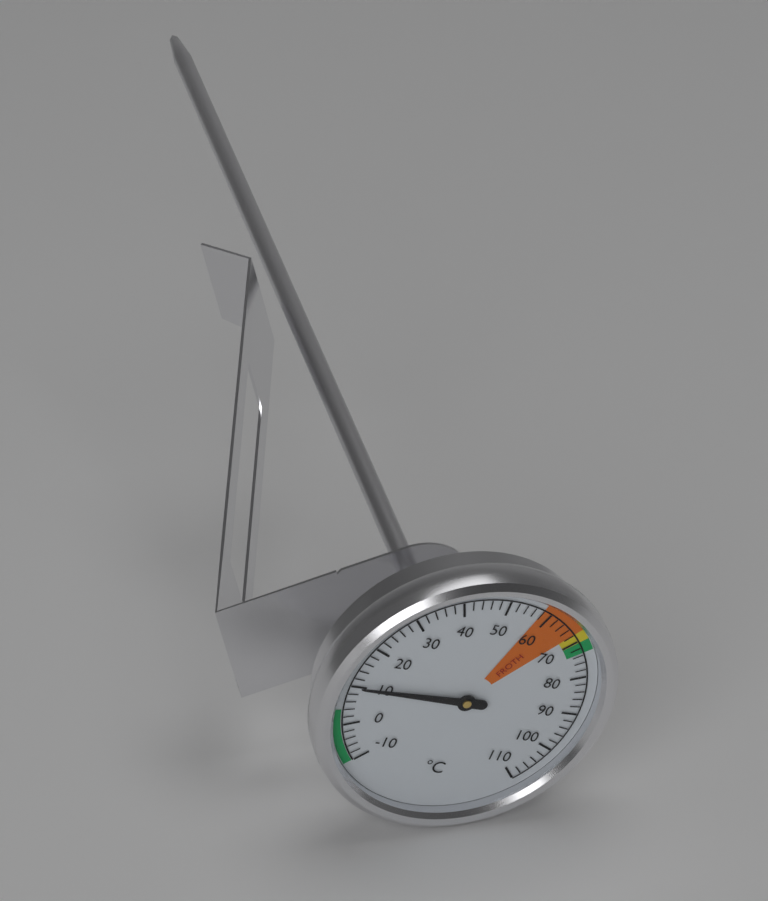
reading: 10 °C
